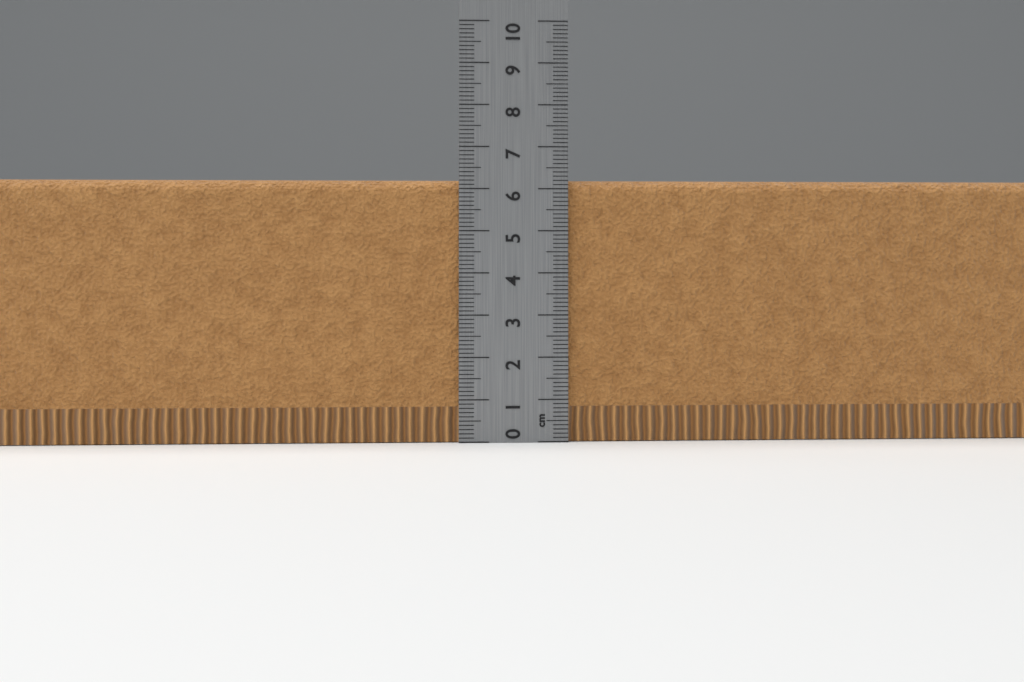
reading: 6.2 cm
